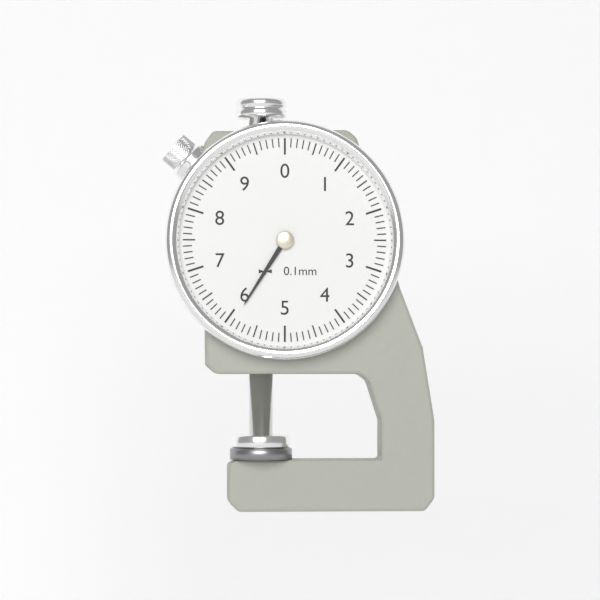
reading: 5.9 mm
